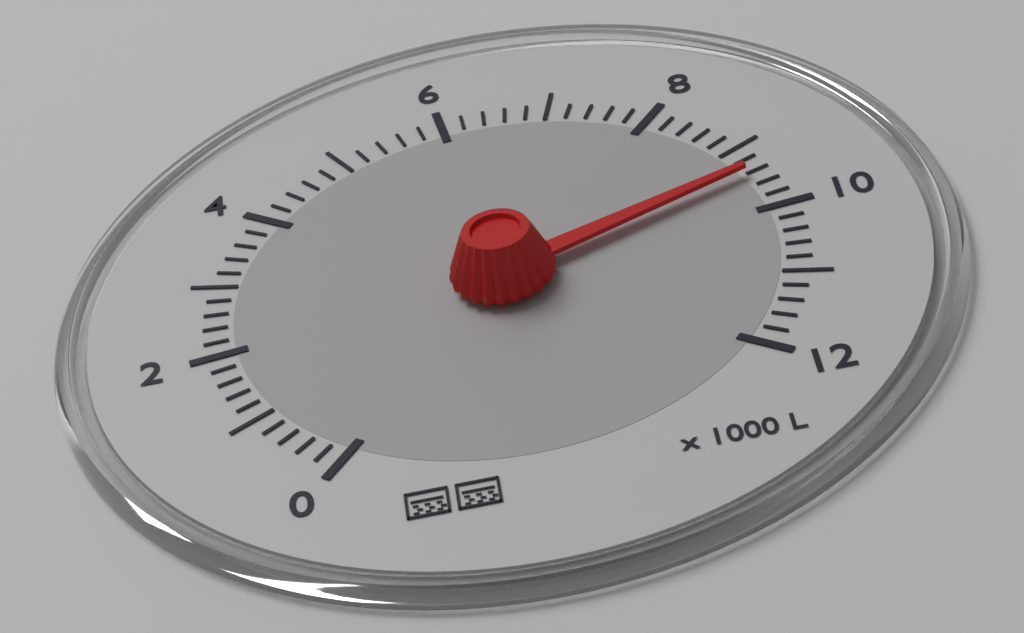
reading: 9400 L
